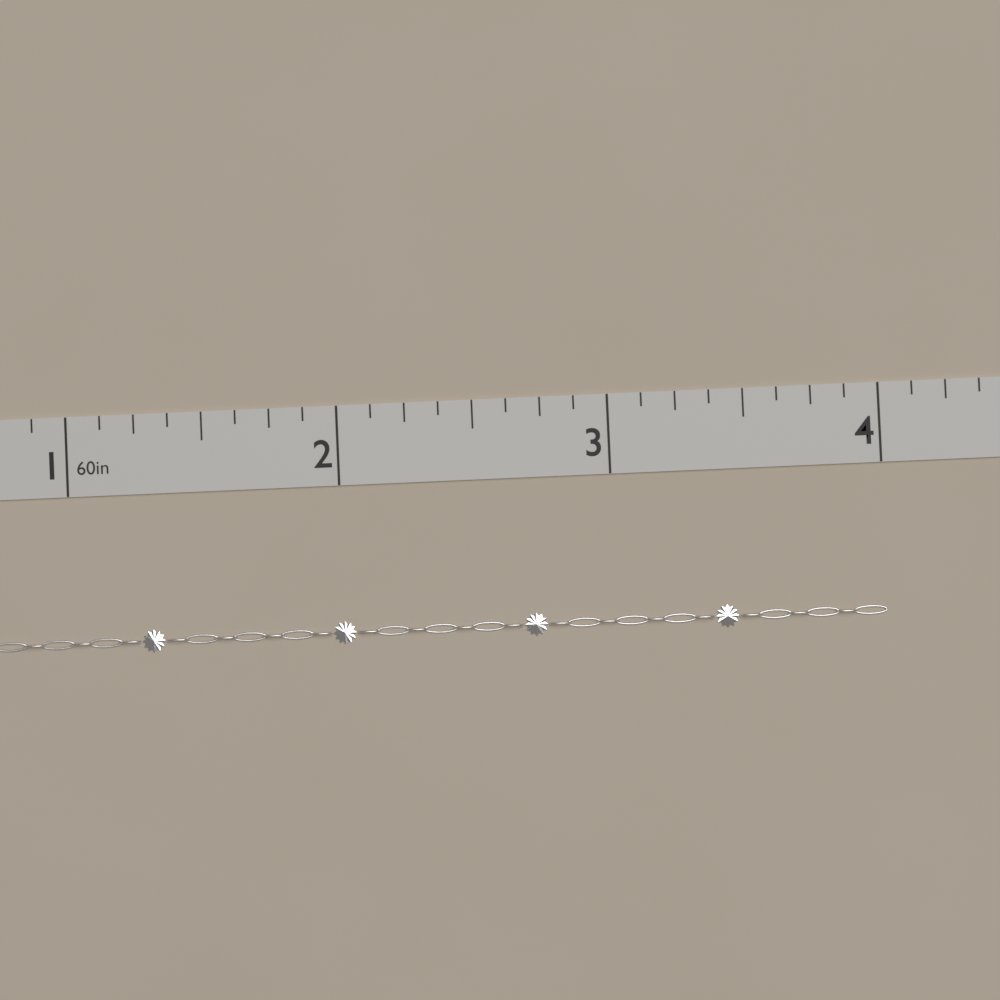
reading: 4.000 in
